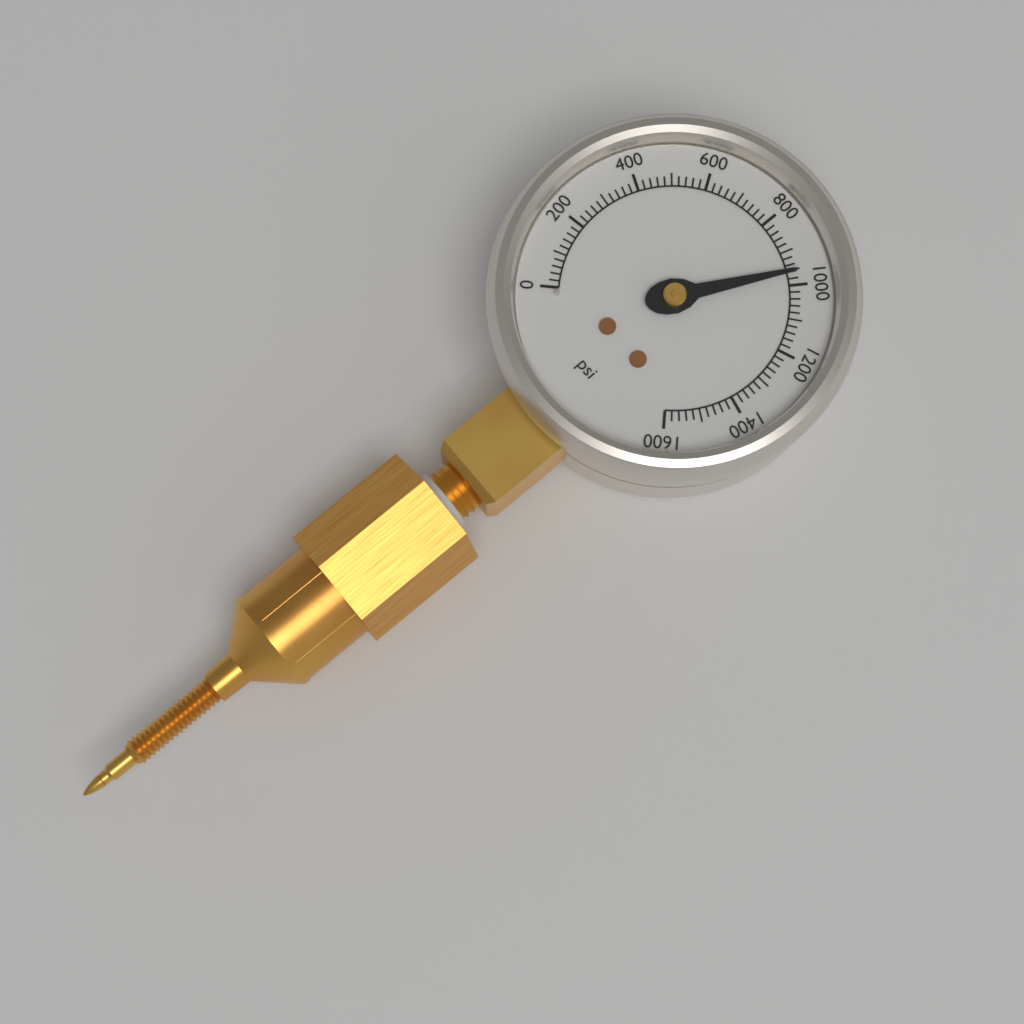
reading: 960 psi
